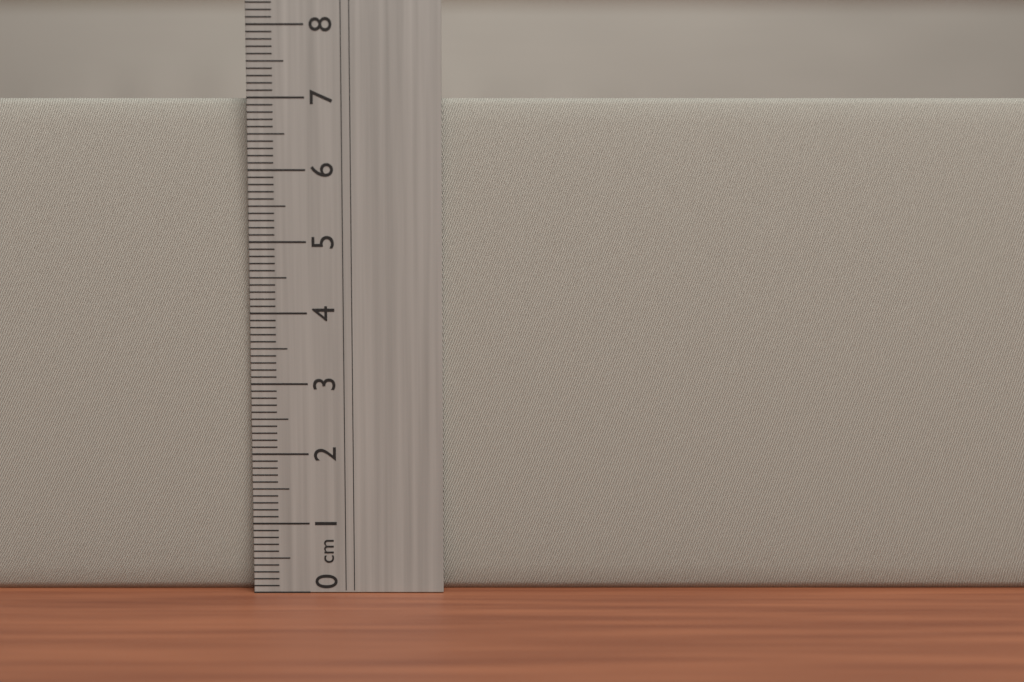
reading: 7.0 cm
